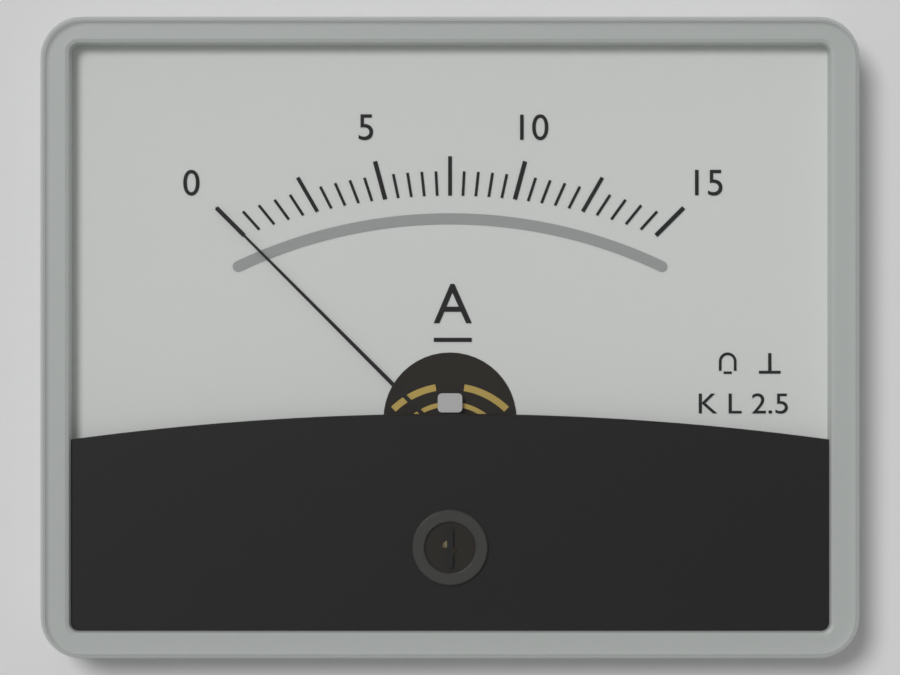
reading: 0.0 A
